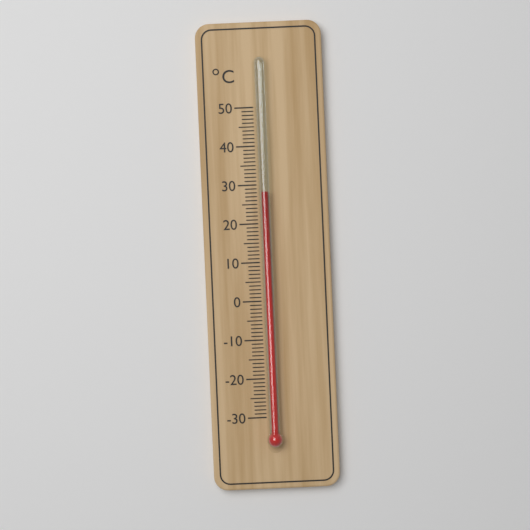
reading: 28 °C
